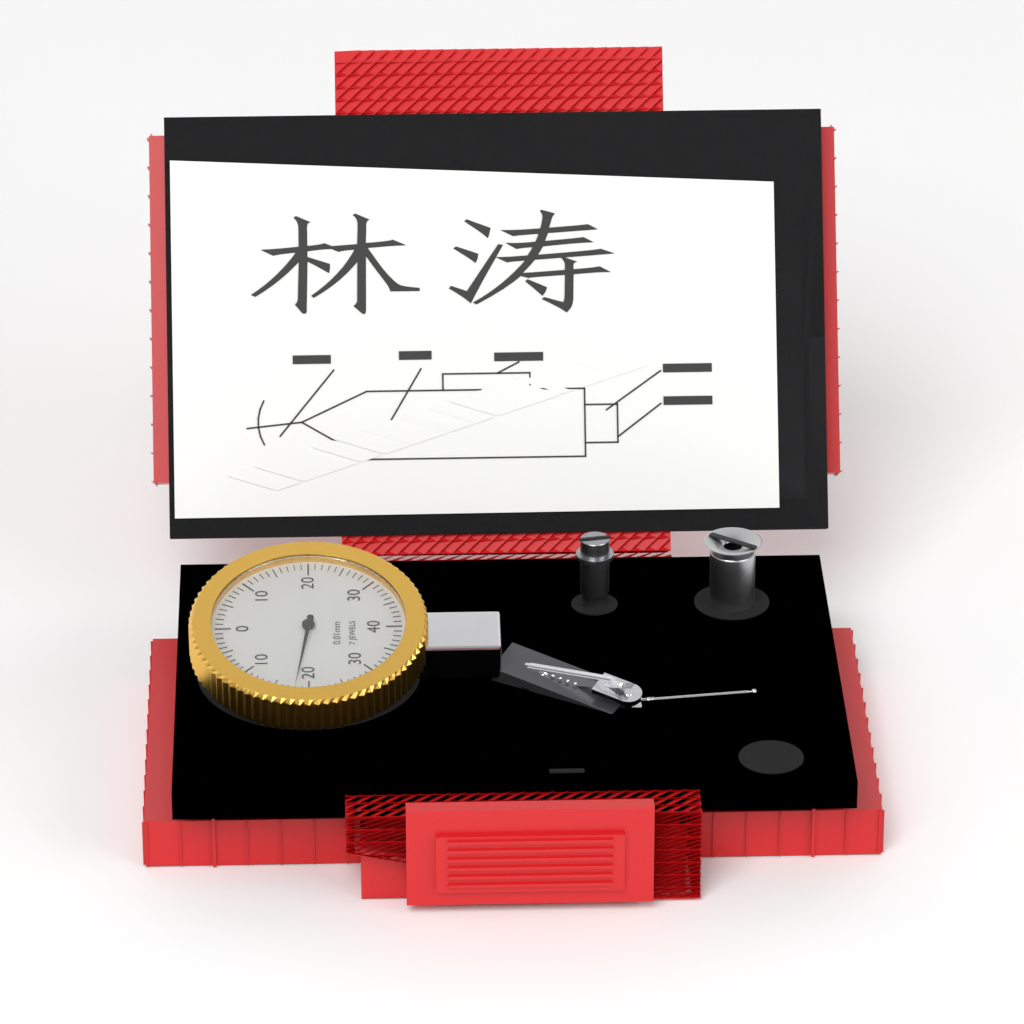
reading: 18 0.01mm
